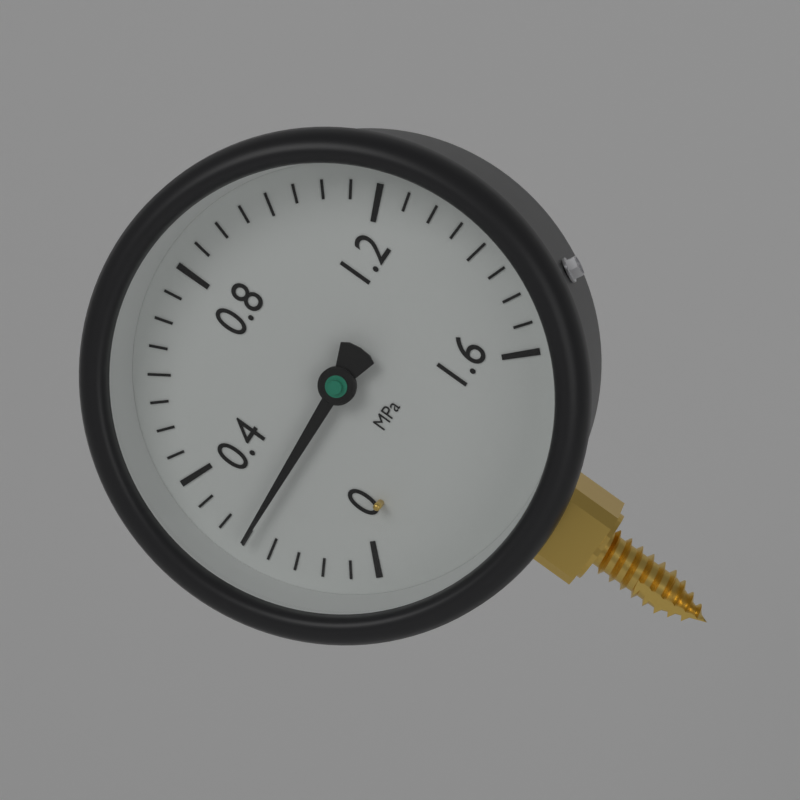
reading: 0.25 MPa
